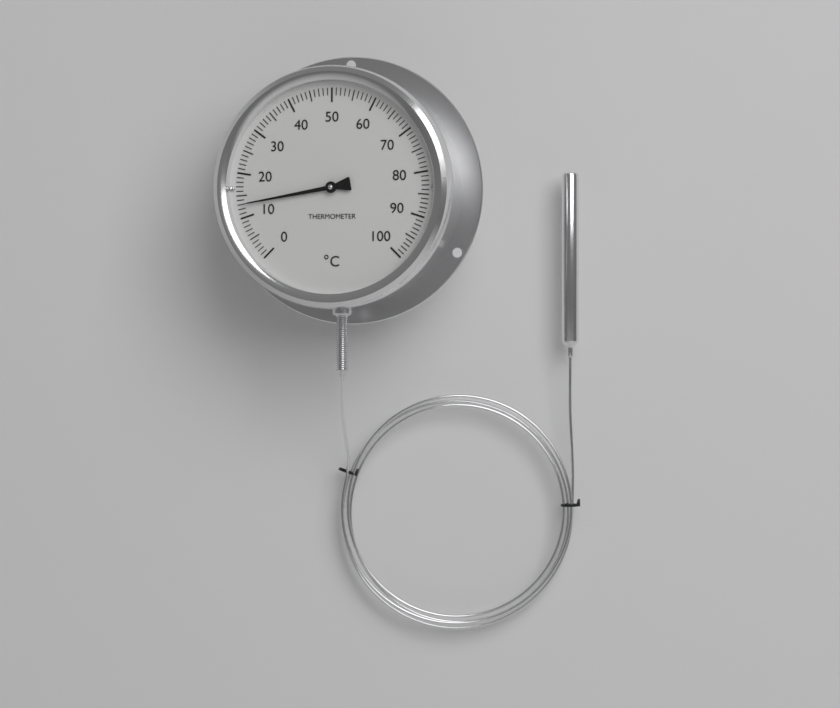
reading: 13 °C
